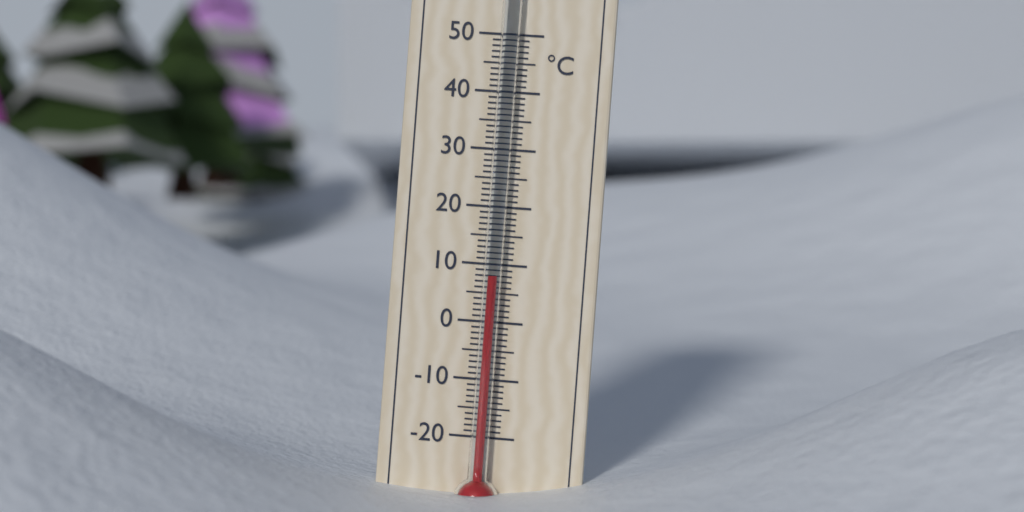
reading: 8 °C
